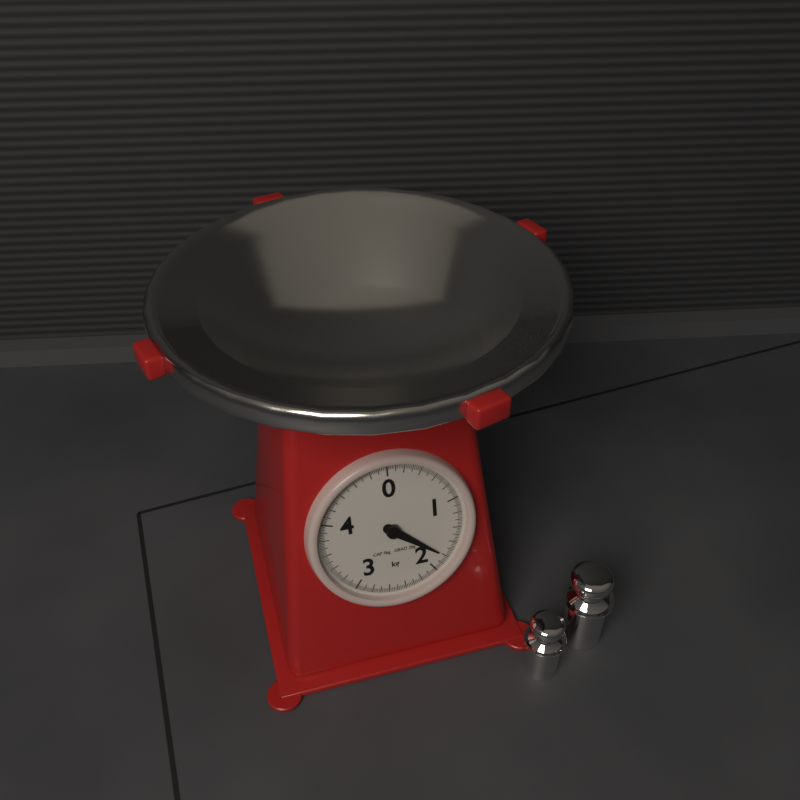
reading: 1.80 kg
